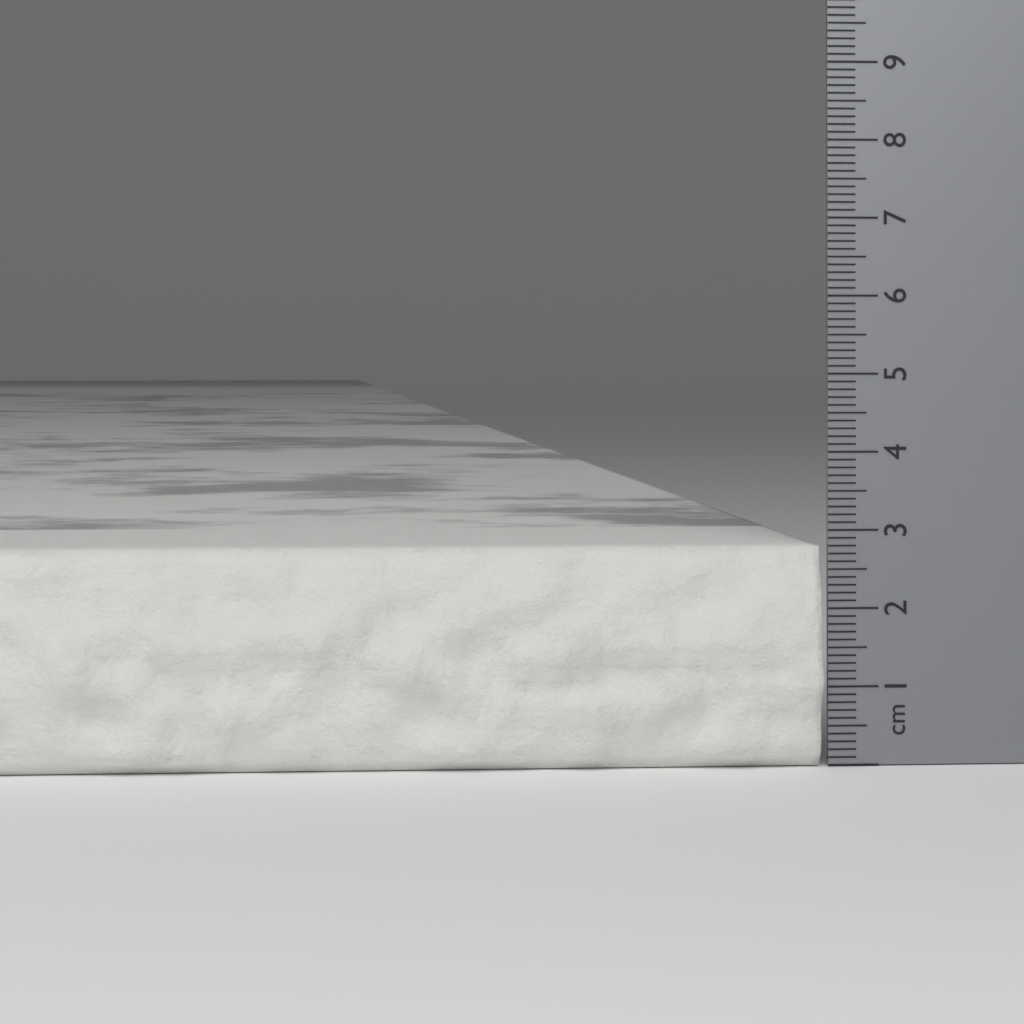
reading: 2.8 cm
